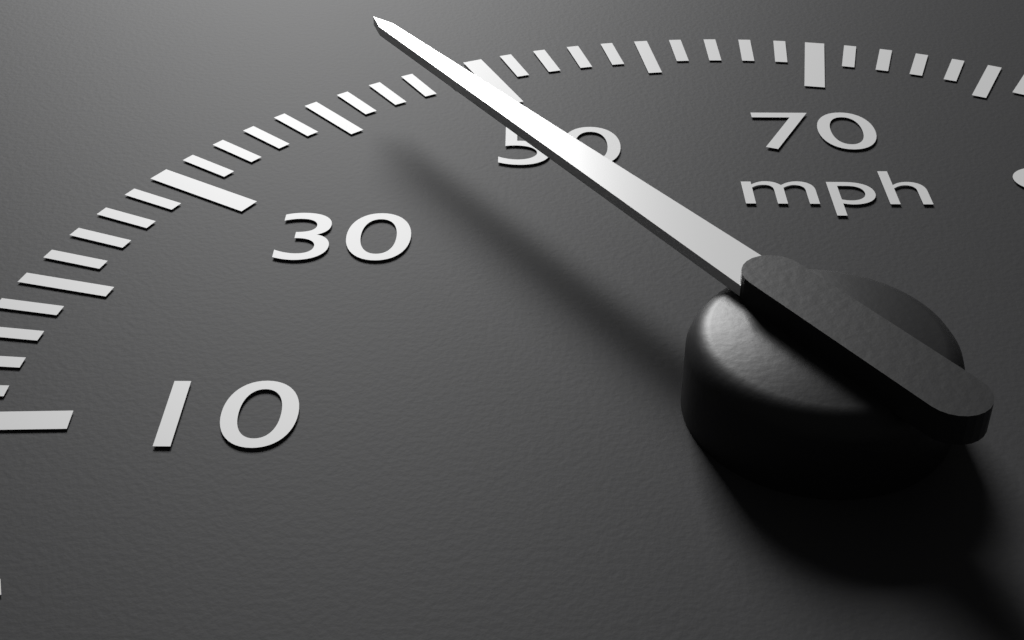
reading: 44 mph
